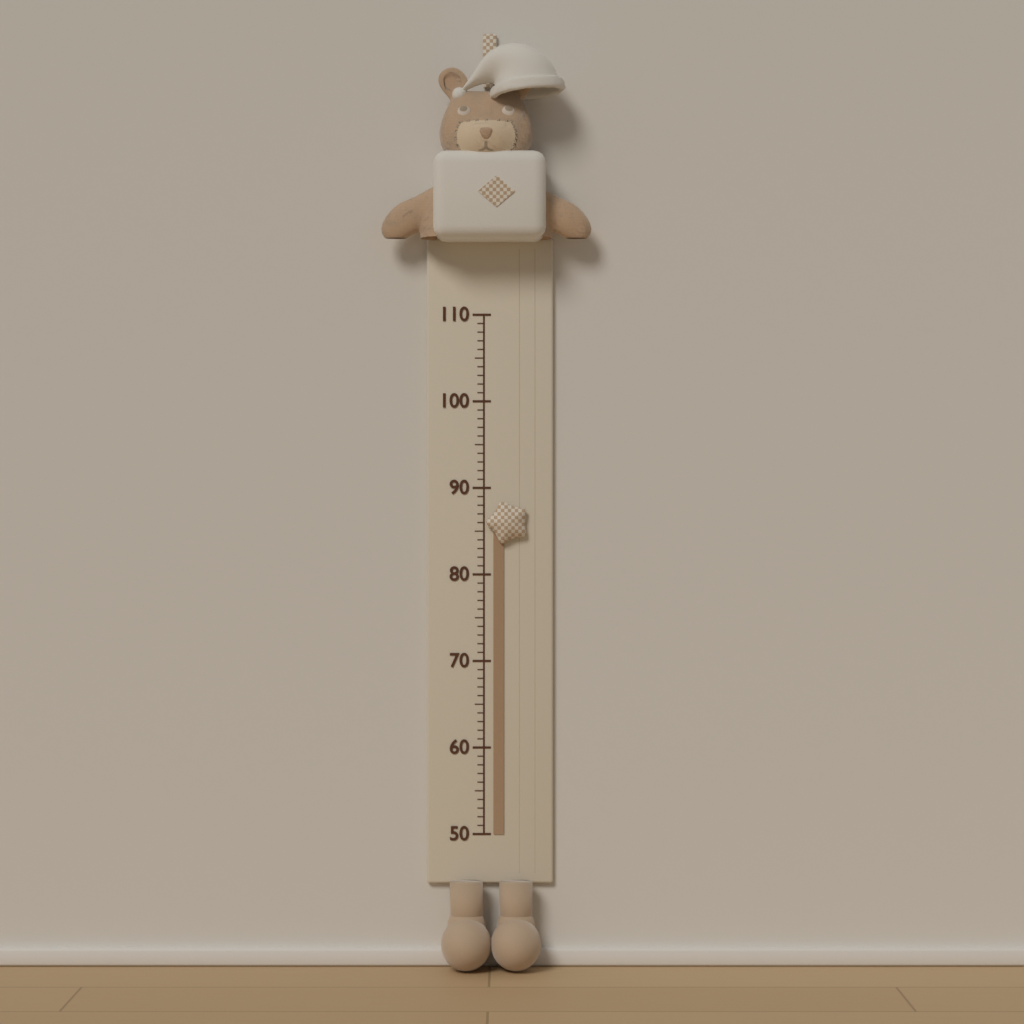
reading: 86 (no unit)
